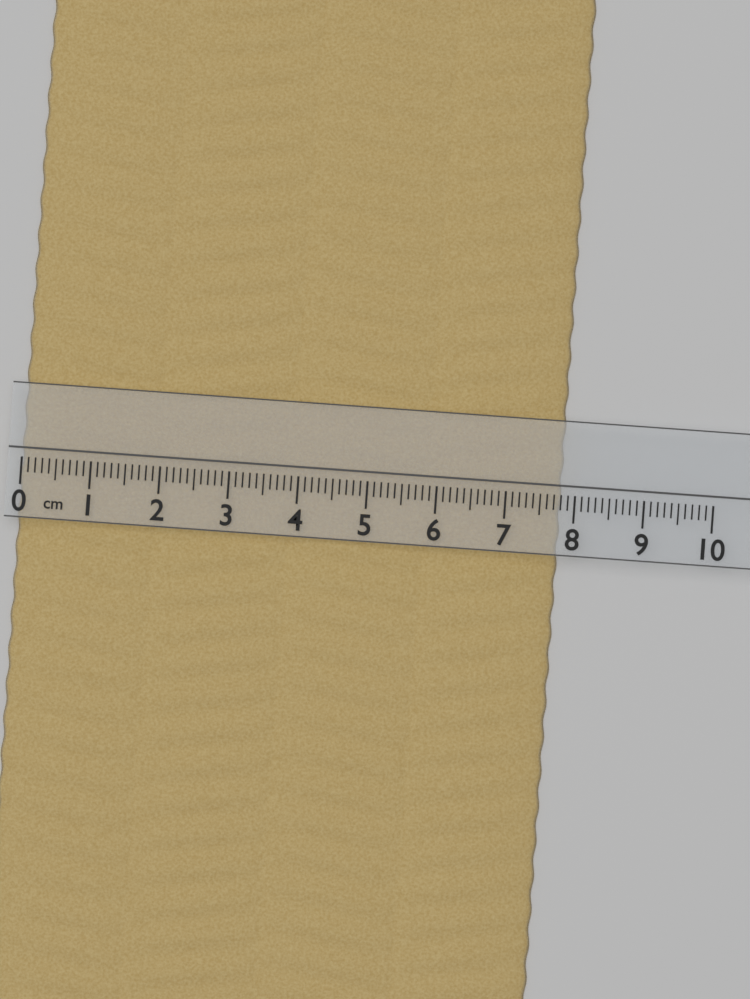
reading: 7.8 cm
